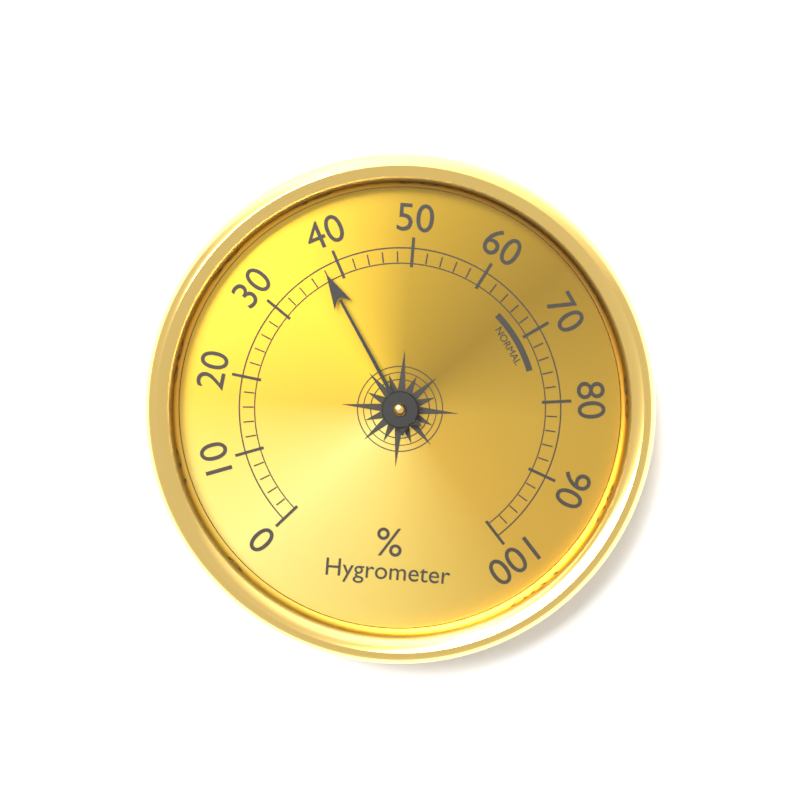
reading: 38 %
